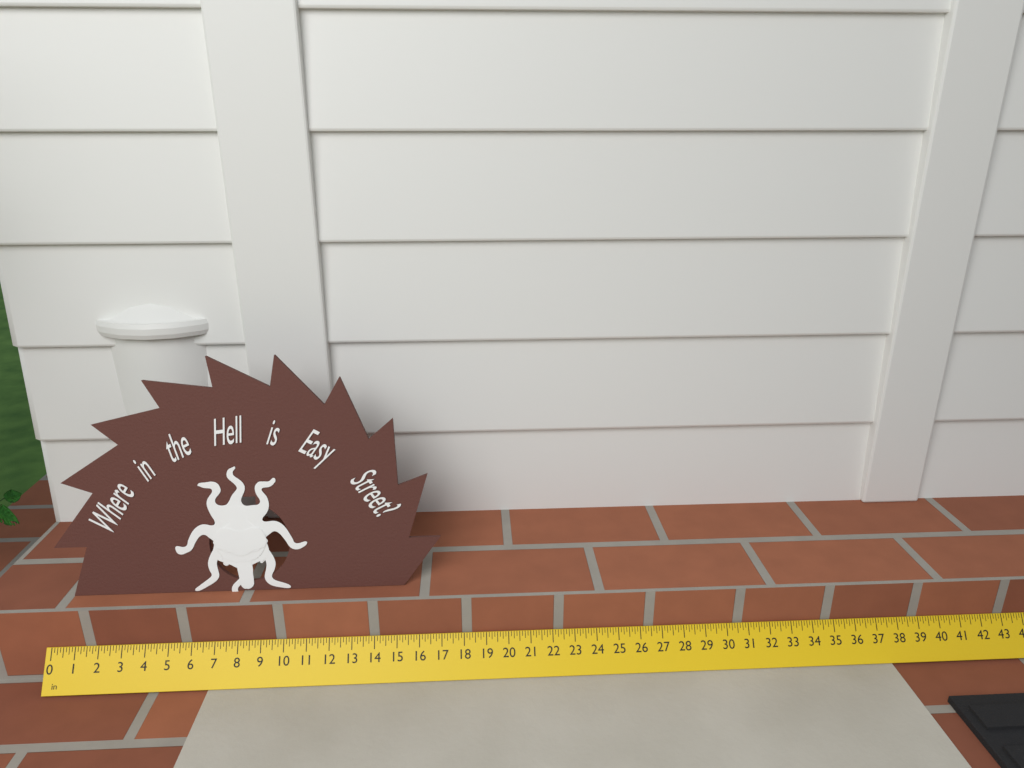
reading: 17.000 in
